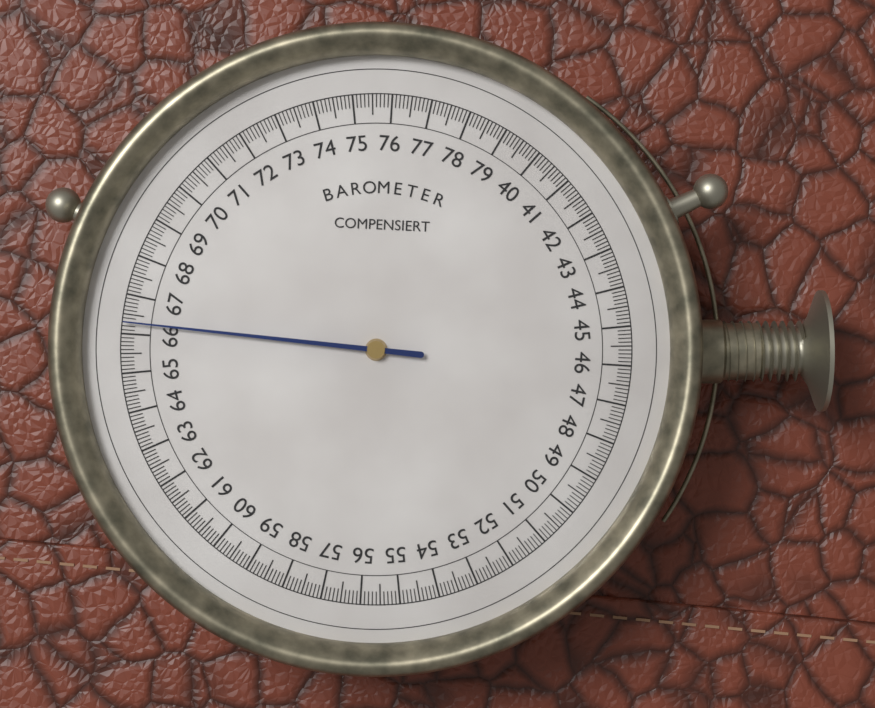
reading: 66.3 (no unit)
